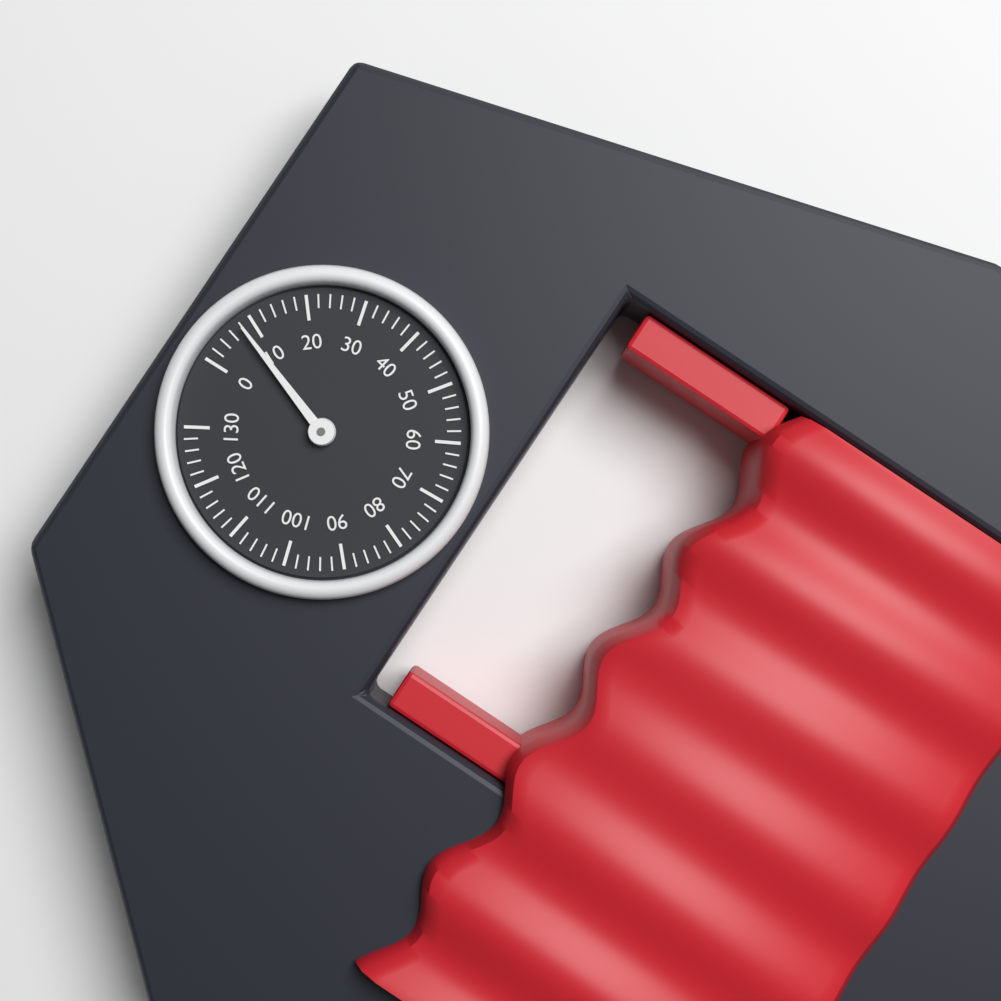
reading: 8 (no unit)
